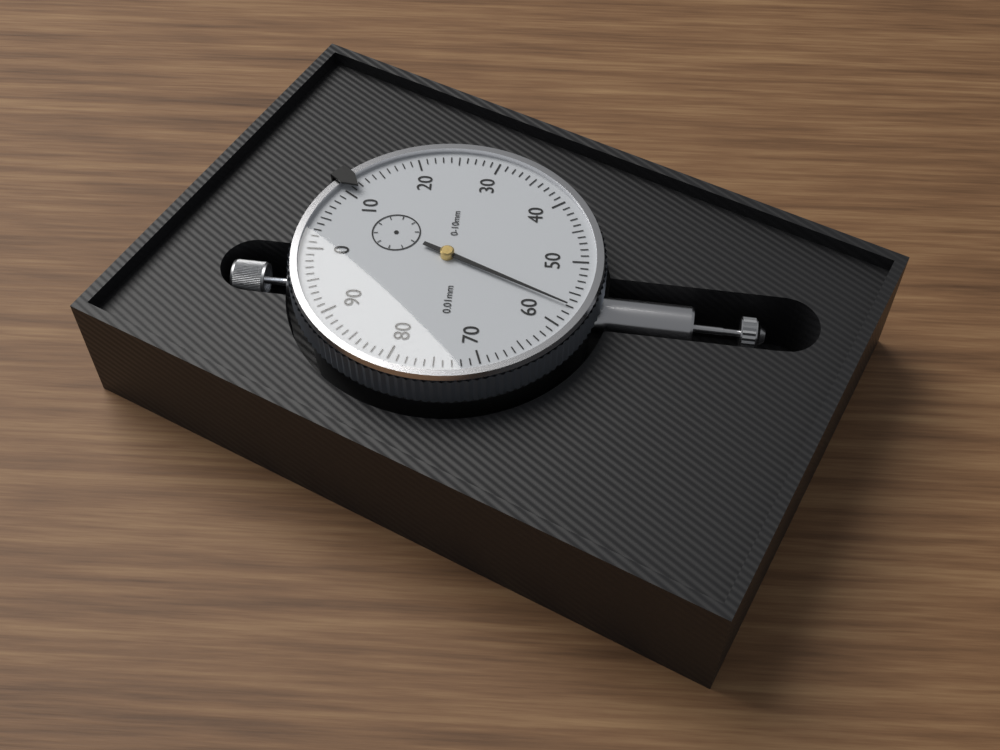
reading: 0.57 mm
